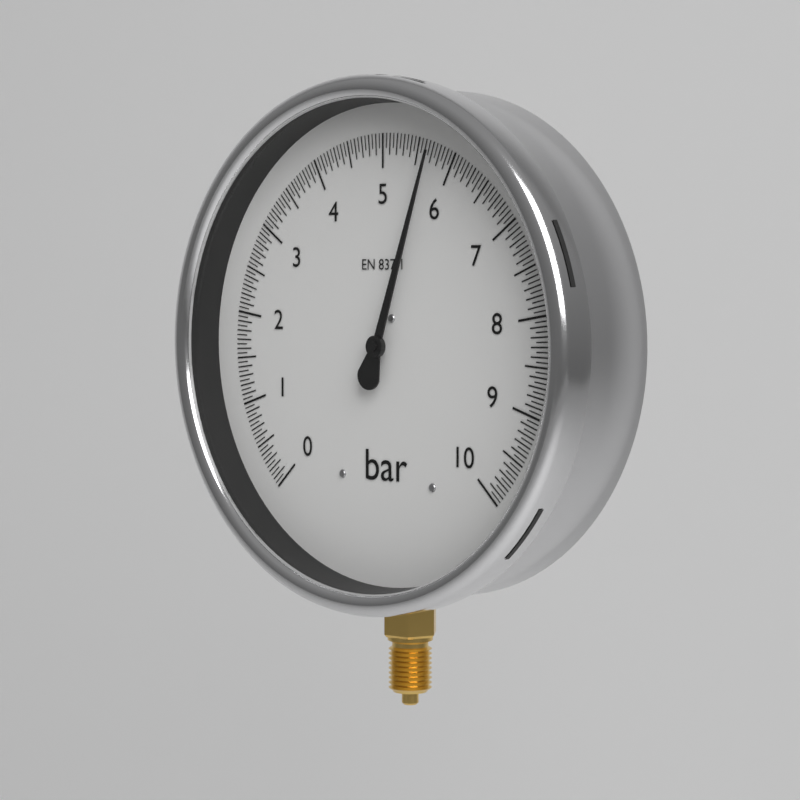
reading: 5.70 bar
